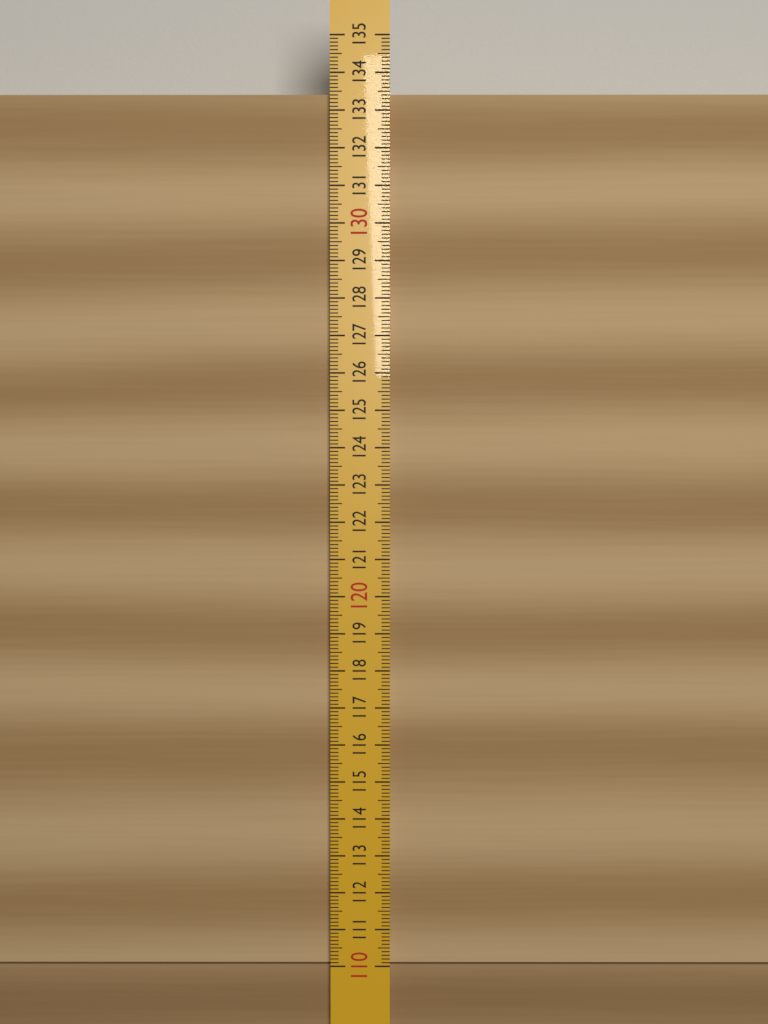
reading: 133.5 (no unit)
